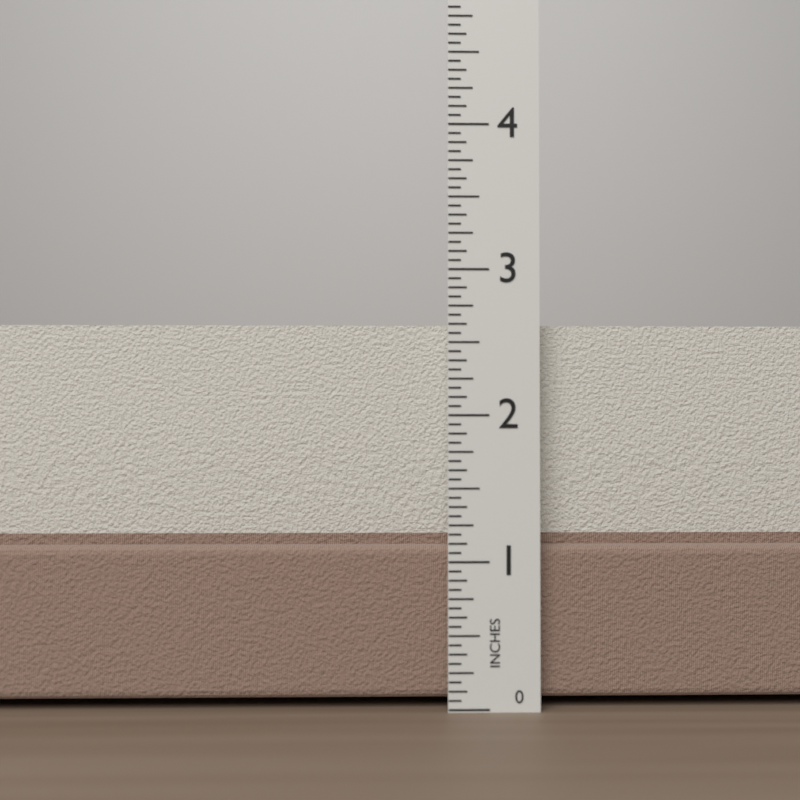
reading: 2.6250 in
